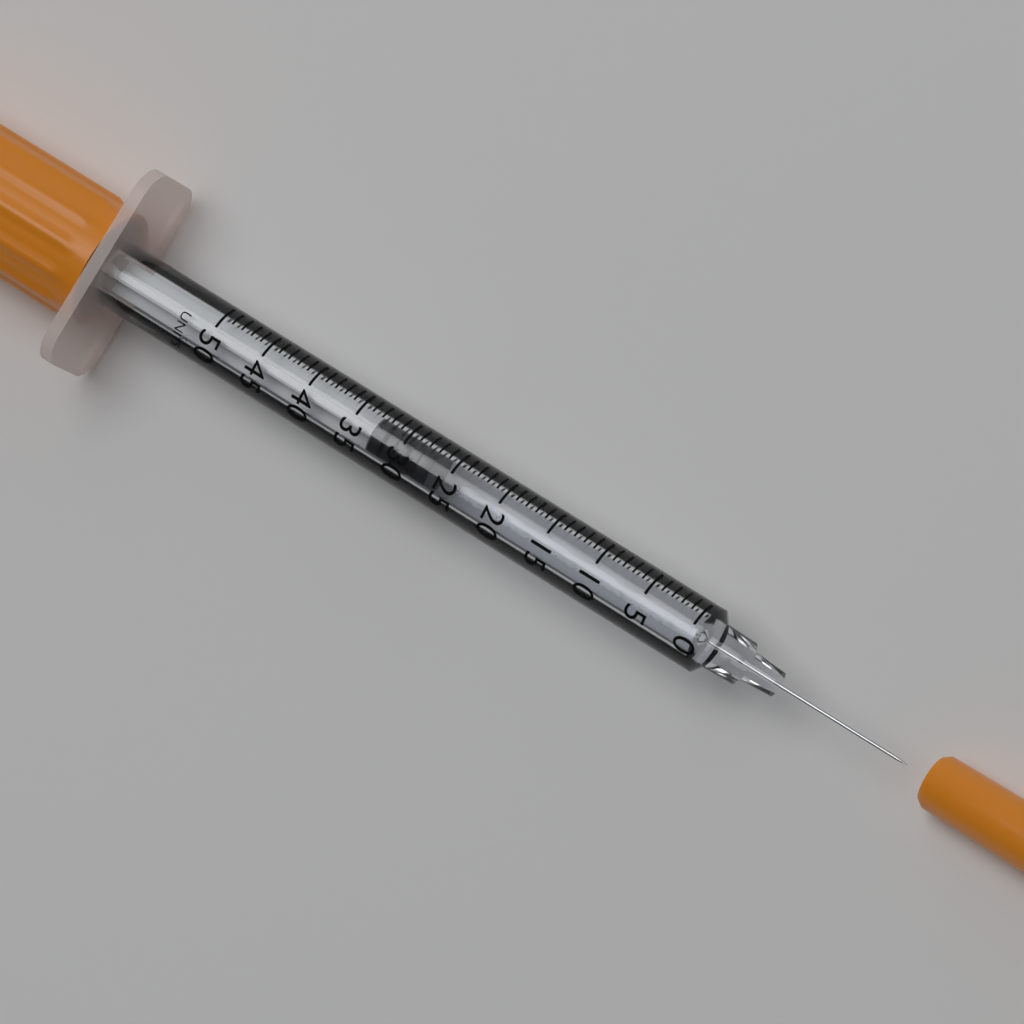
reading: 27 UNITS
